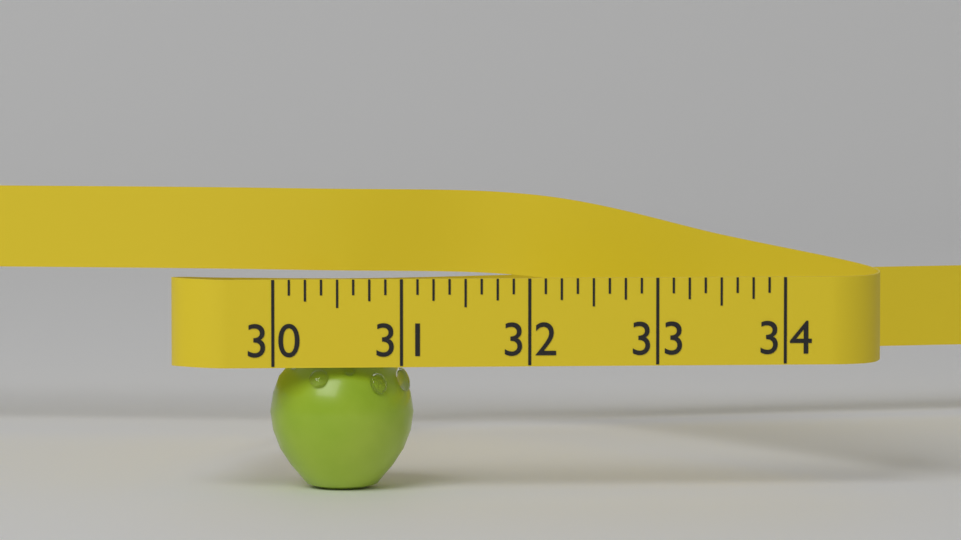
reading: 31.125 (no unit)
